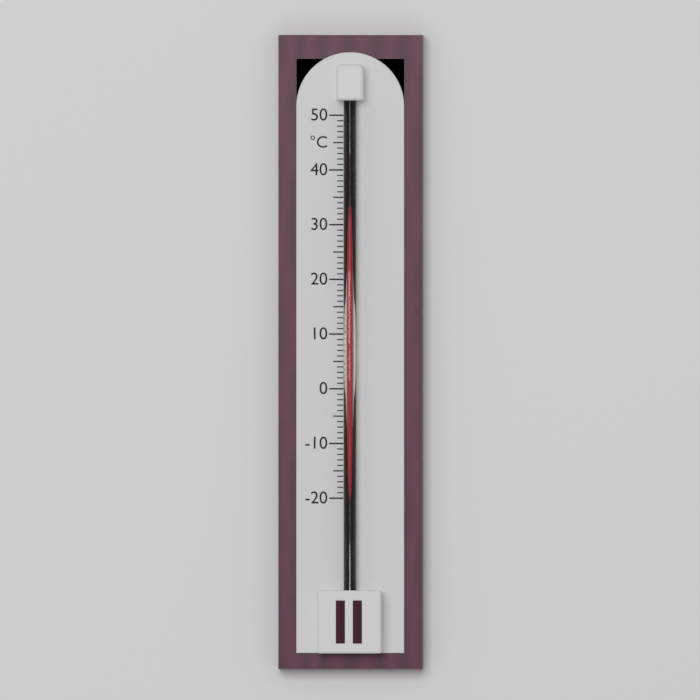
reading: 32 °C
